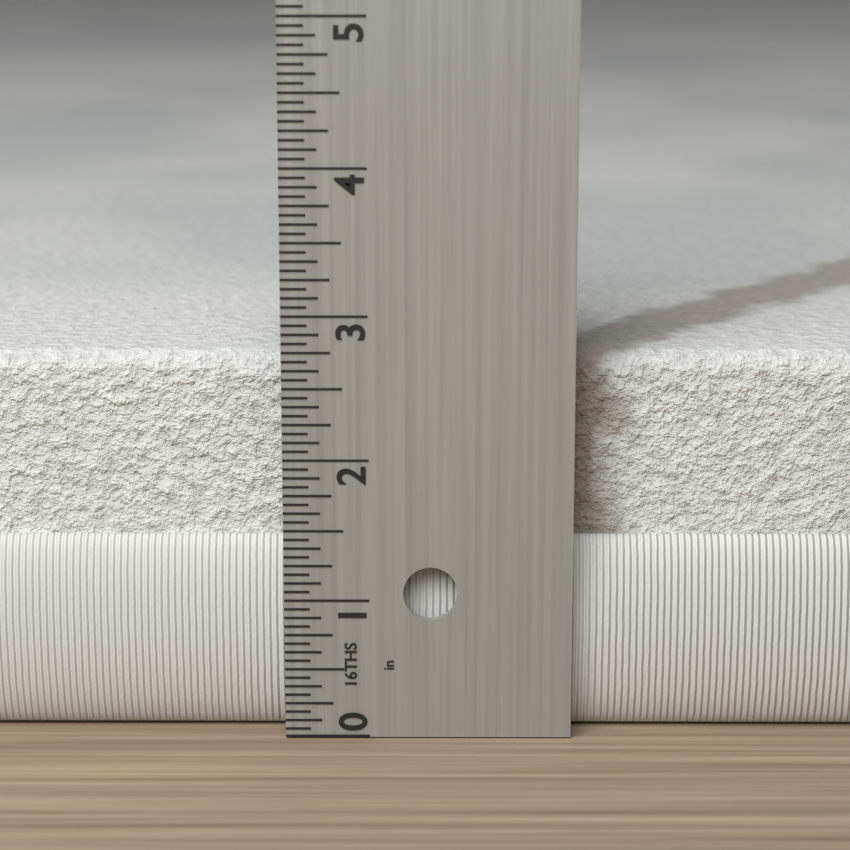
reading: 2.6875 in
